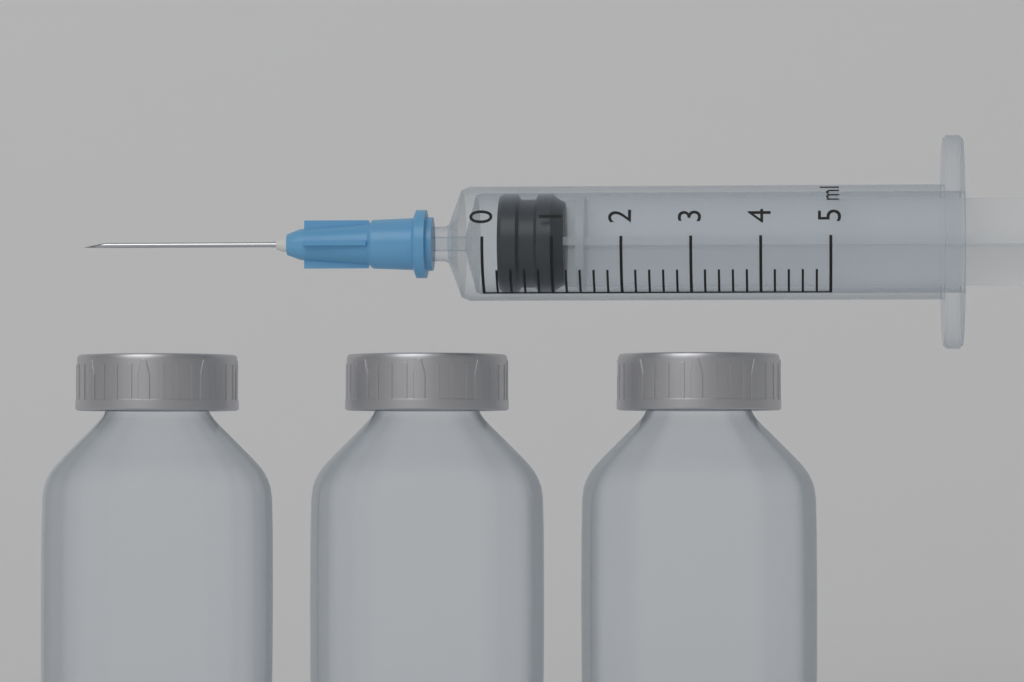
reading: 0.2 ml
